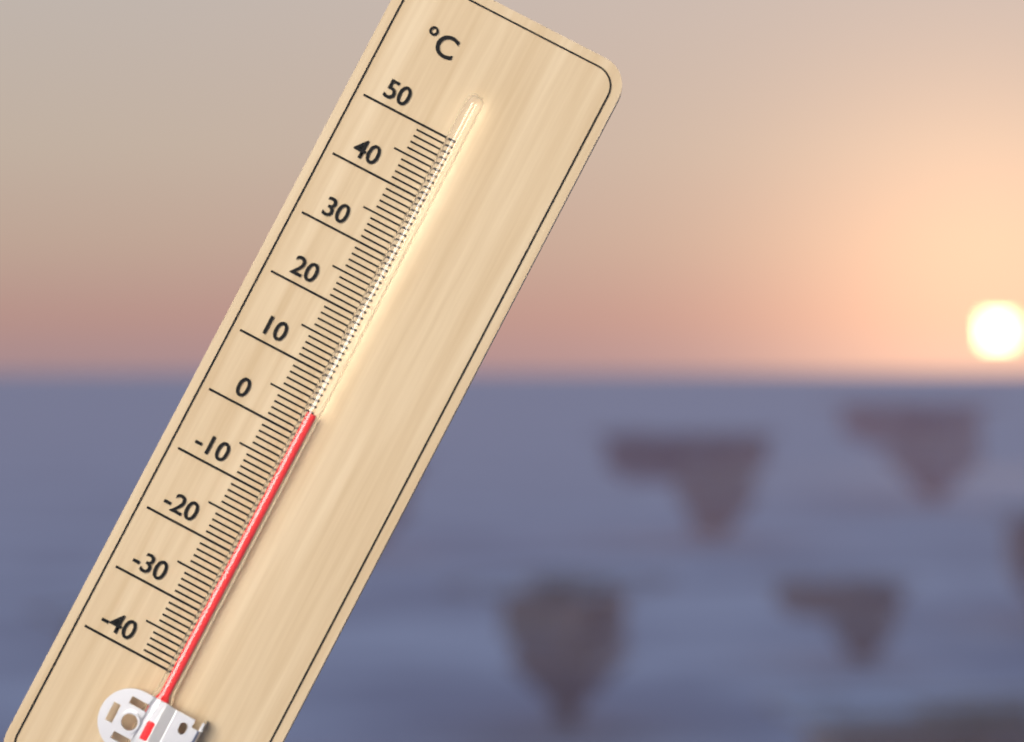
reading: 4 °C
